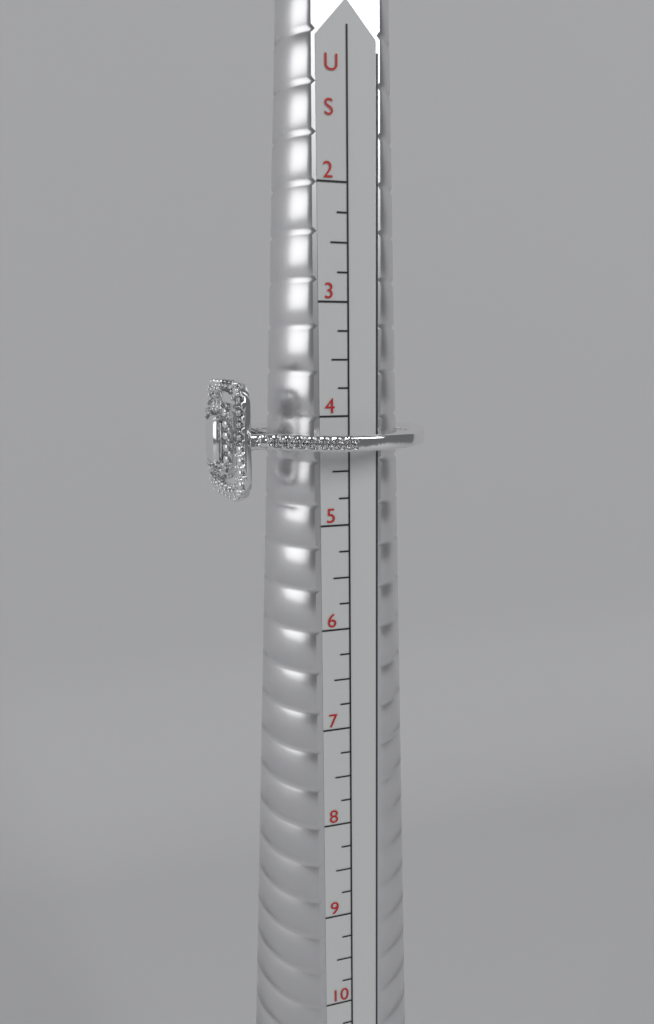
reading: 4.75 US
